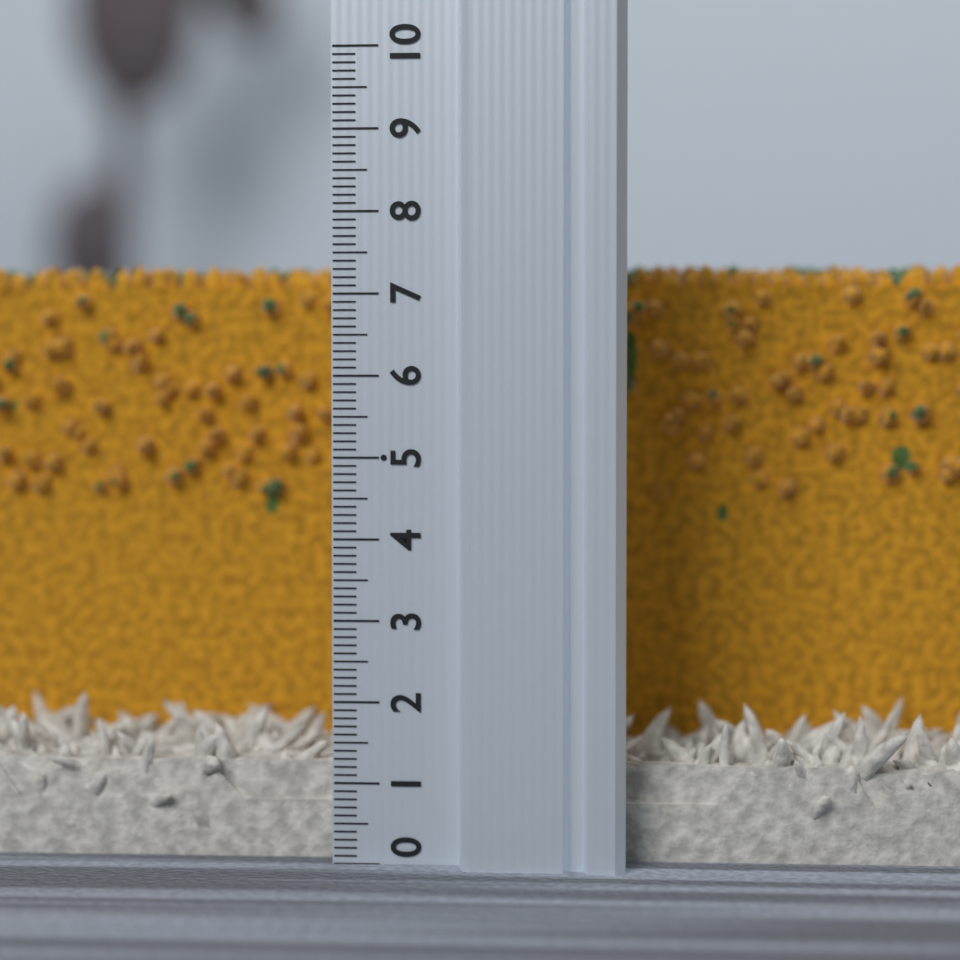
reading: 7.5 (no unit)
